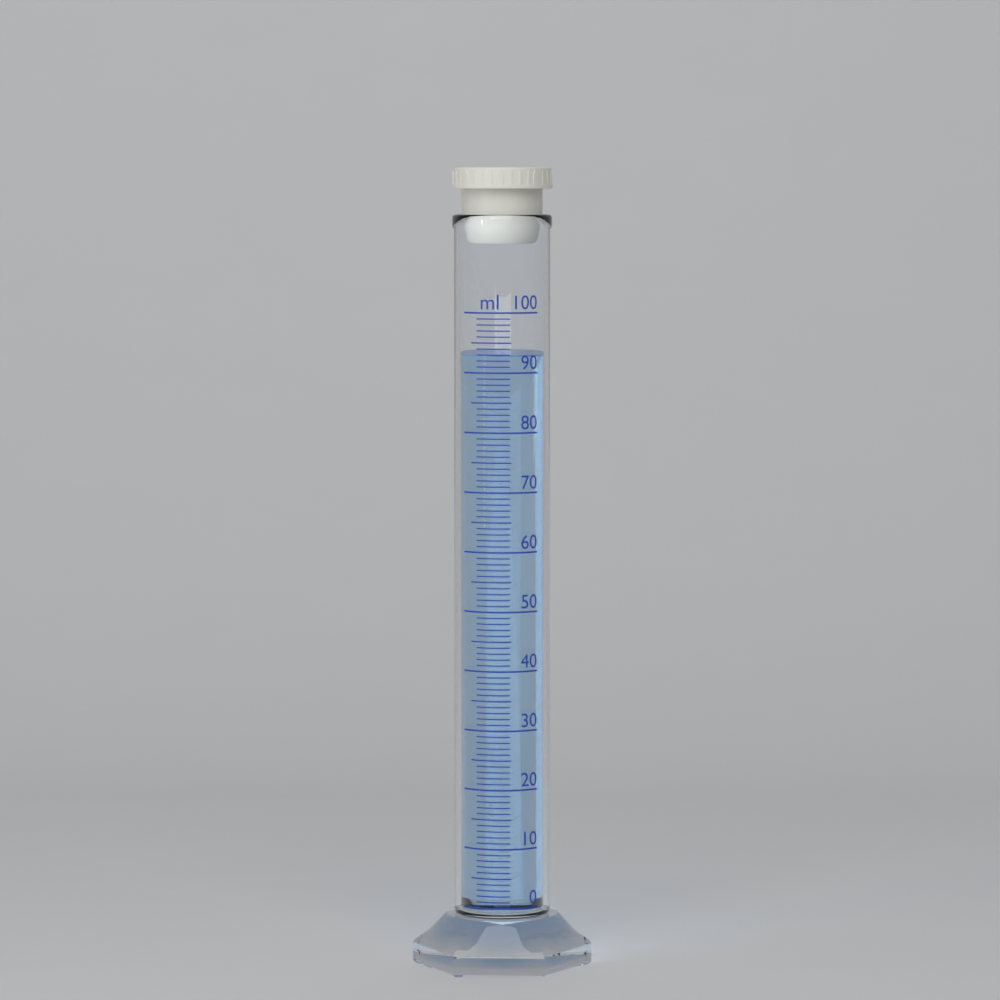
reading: 93 ml
